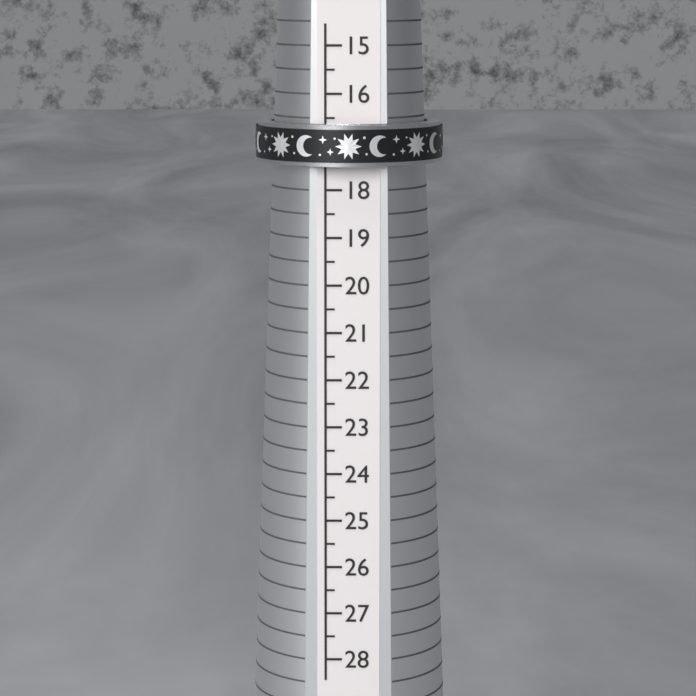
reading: 17.5 (no unit)
